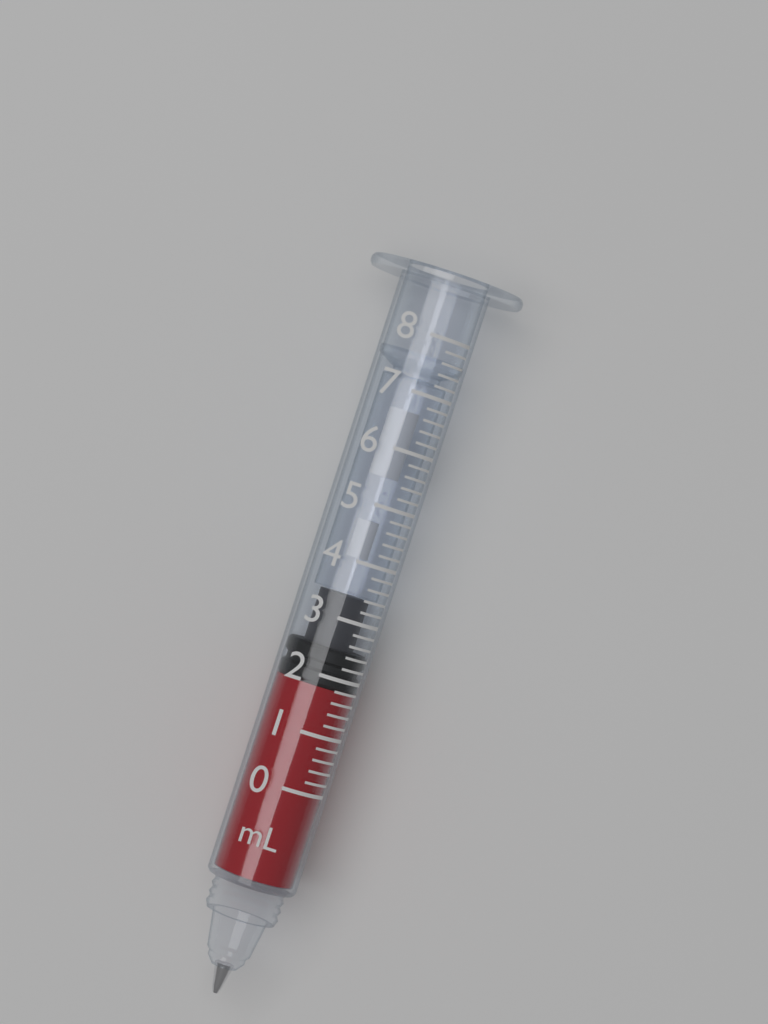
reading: 1.8 mL
